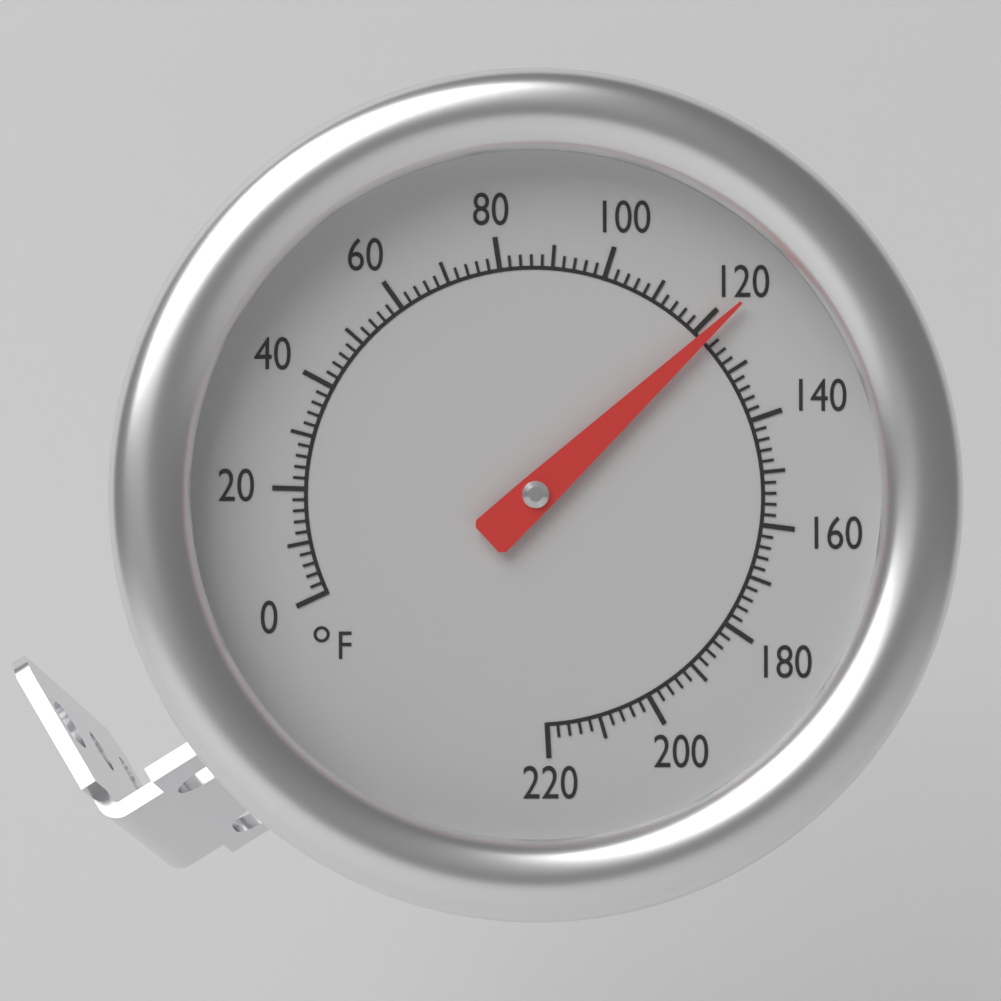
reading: 122 °F
